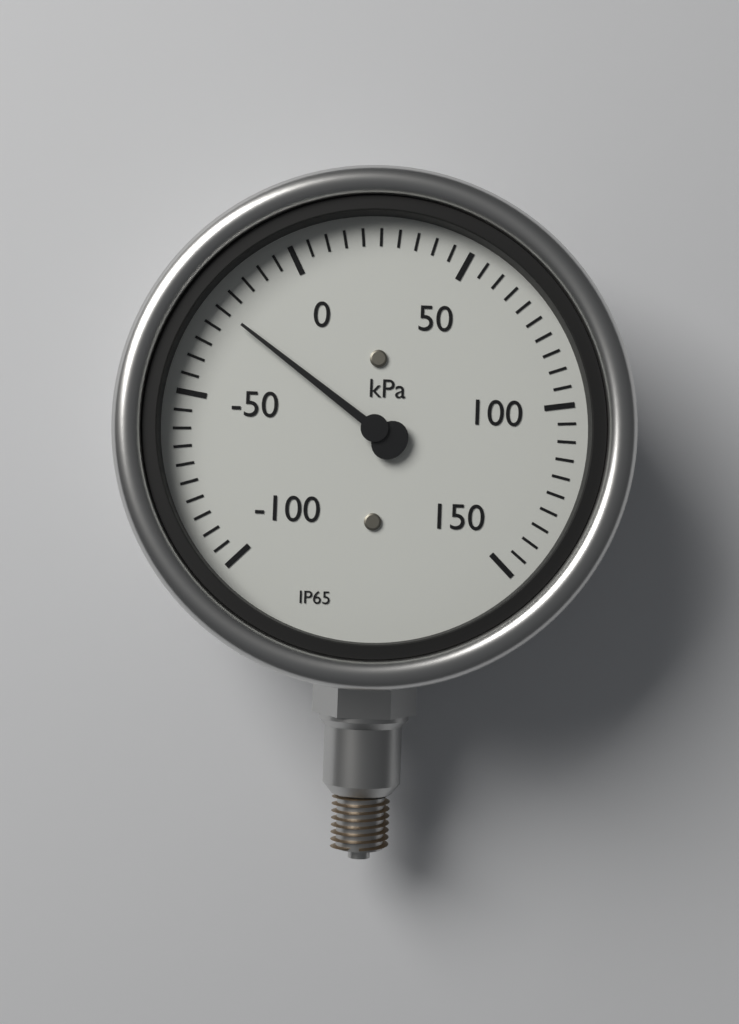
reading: -25 kPa
